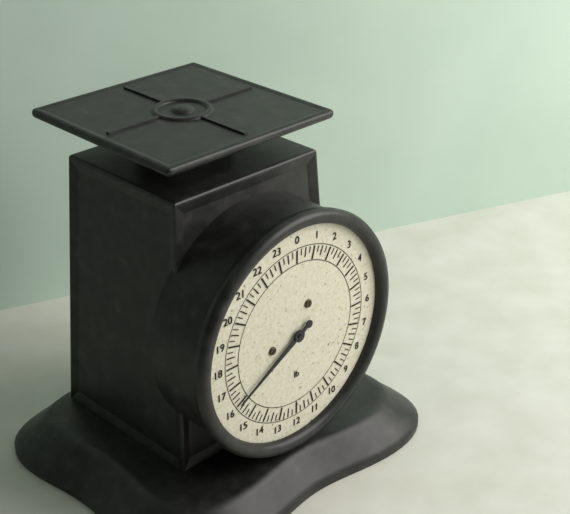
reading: 16.00 lb
